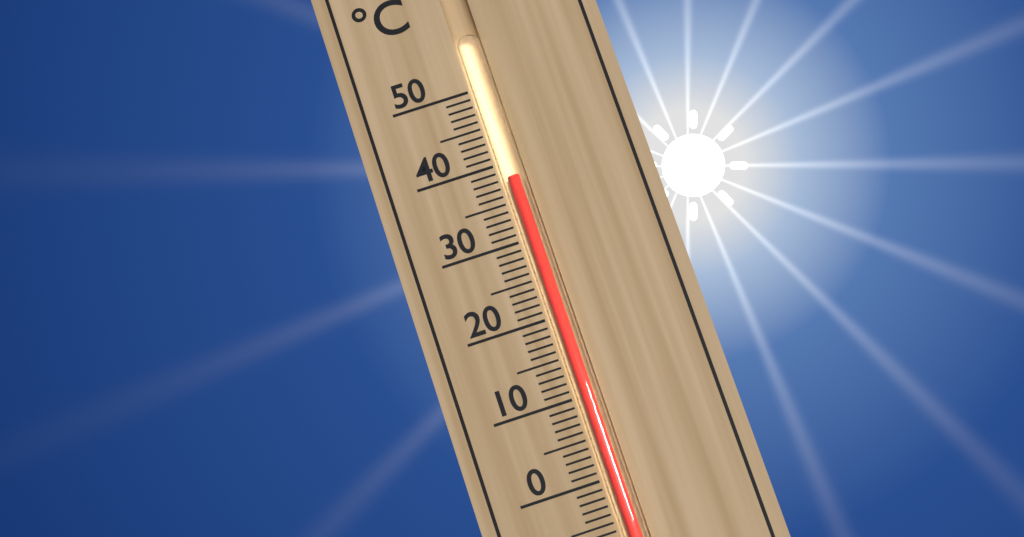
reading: 38 °C
